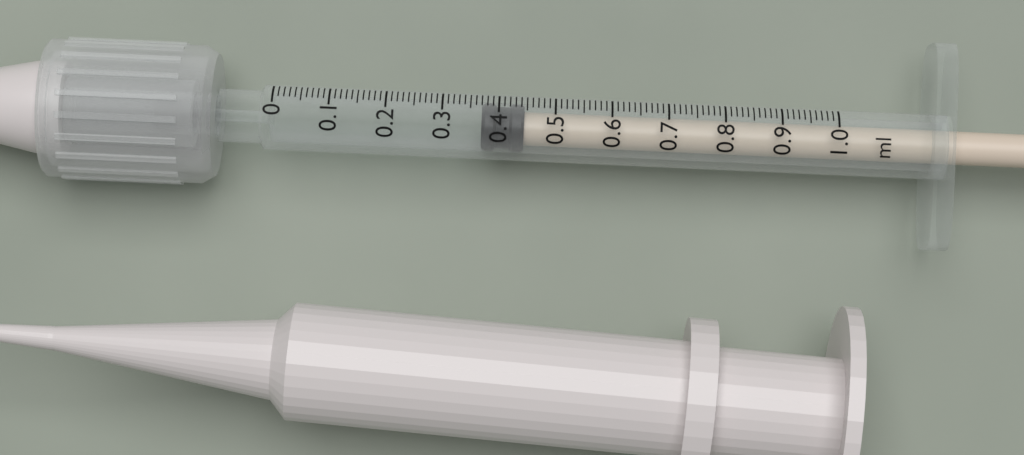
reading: 0.37 ml
